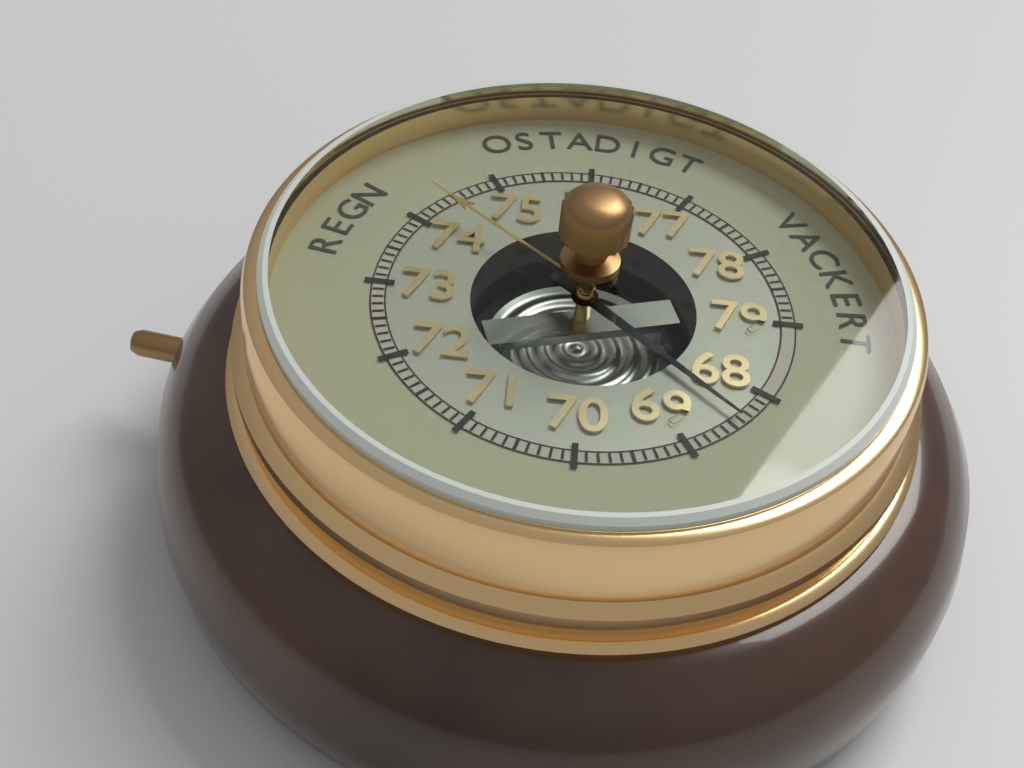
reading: 68.4 (no unit)
